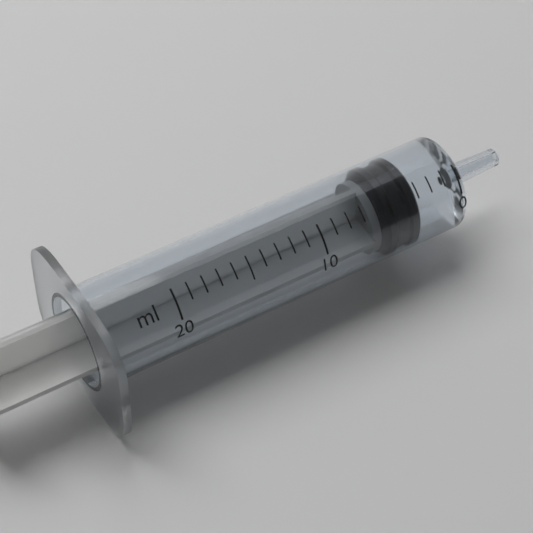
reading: 3 ml
